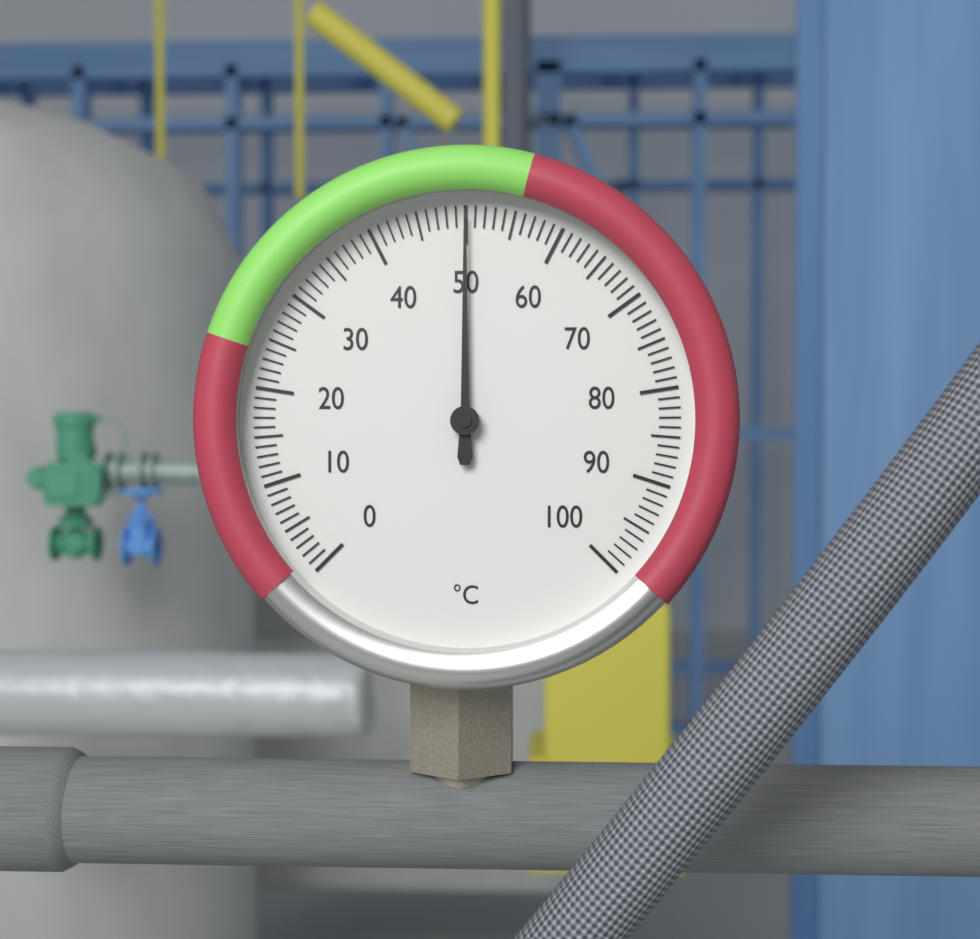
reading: 50 °C
